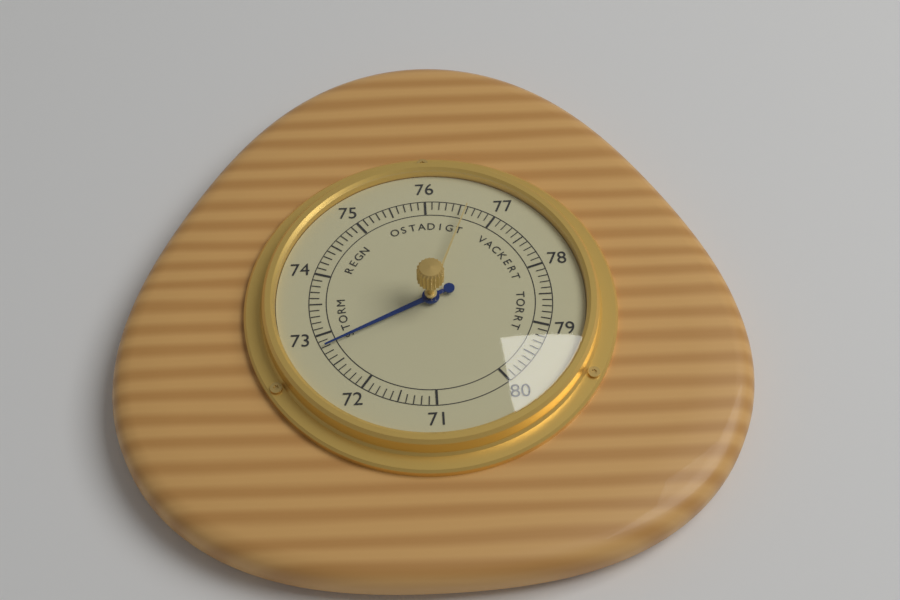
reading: 72.8 (no unit)
